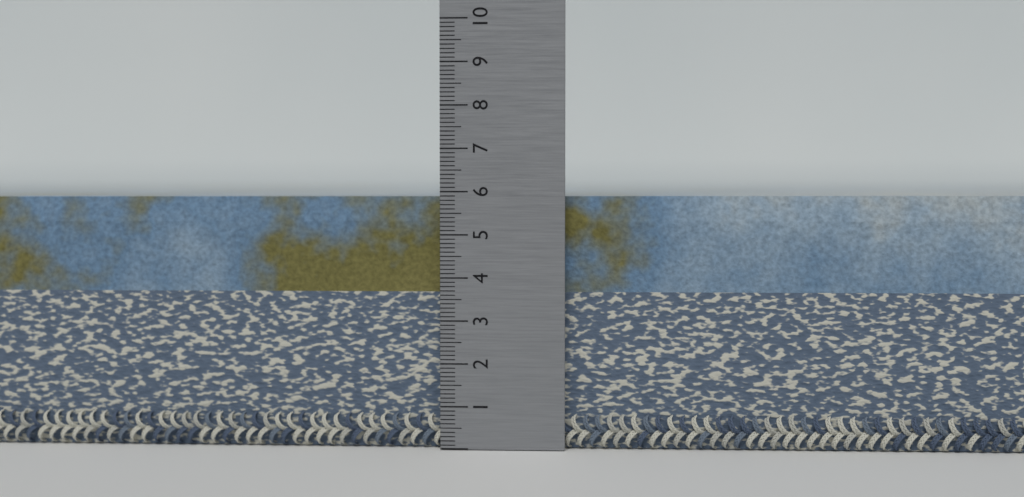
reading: 5.9 (no unit)
